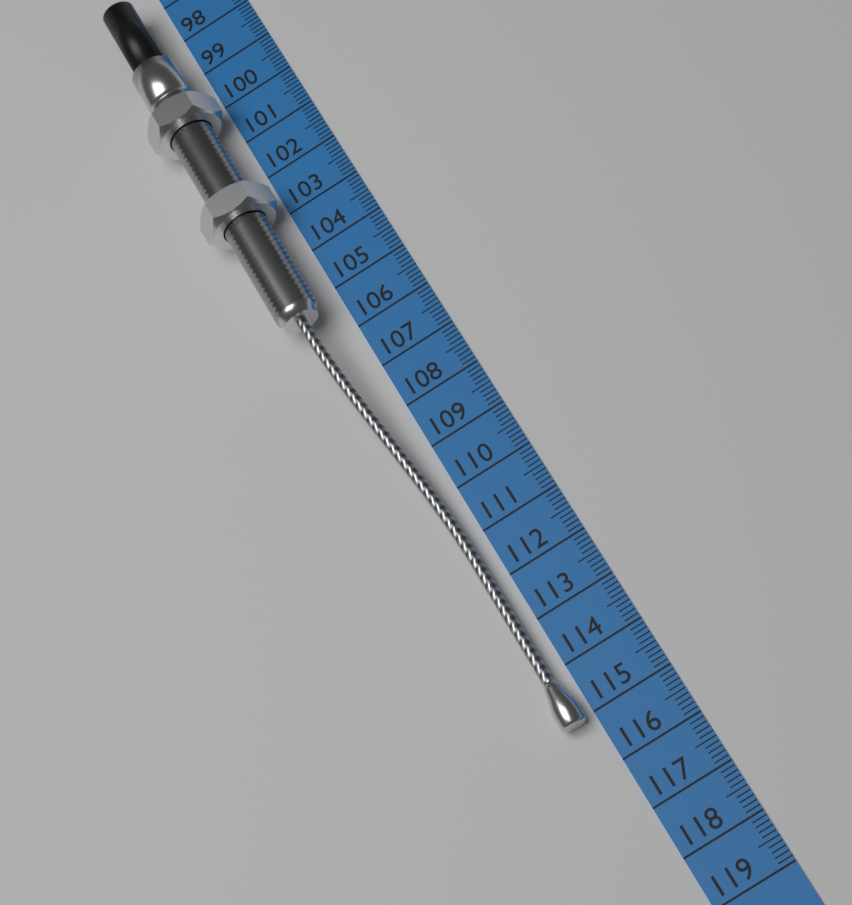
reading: 115.1 cm
